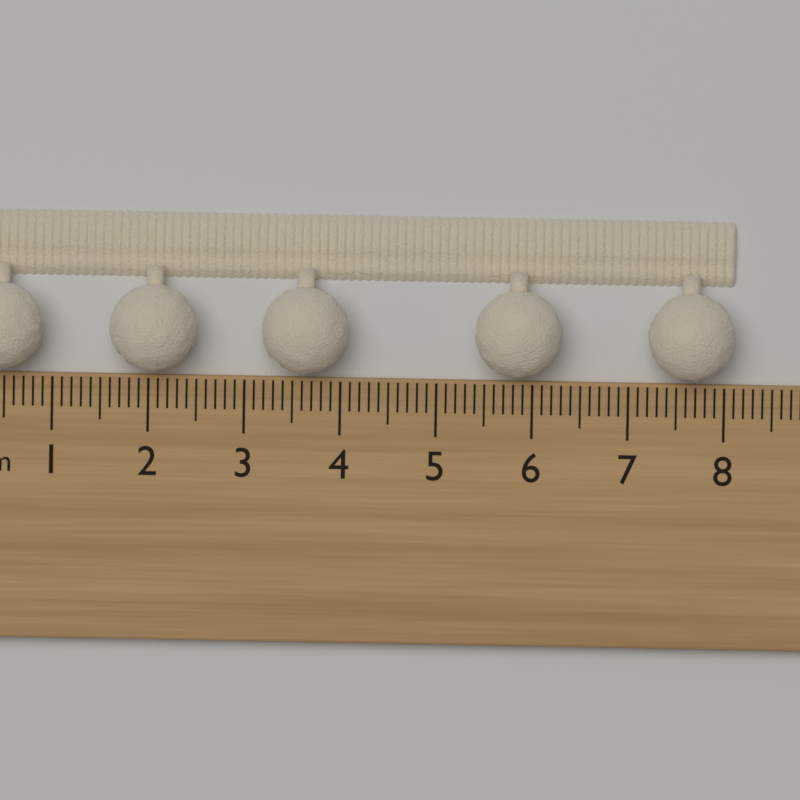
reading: 8.1 cm
